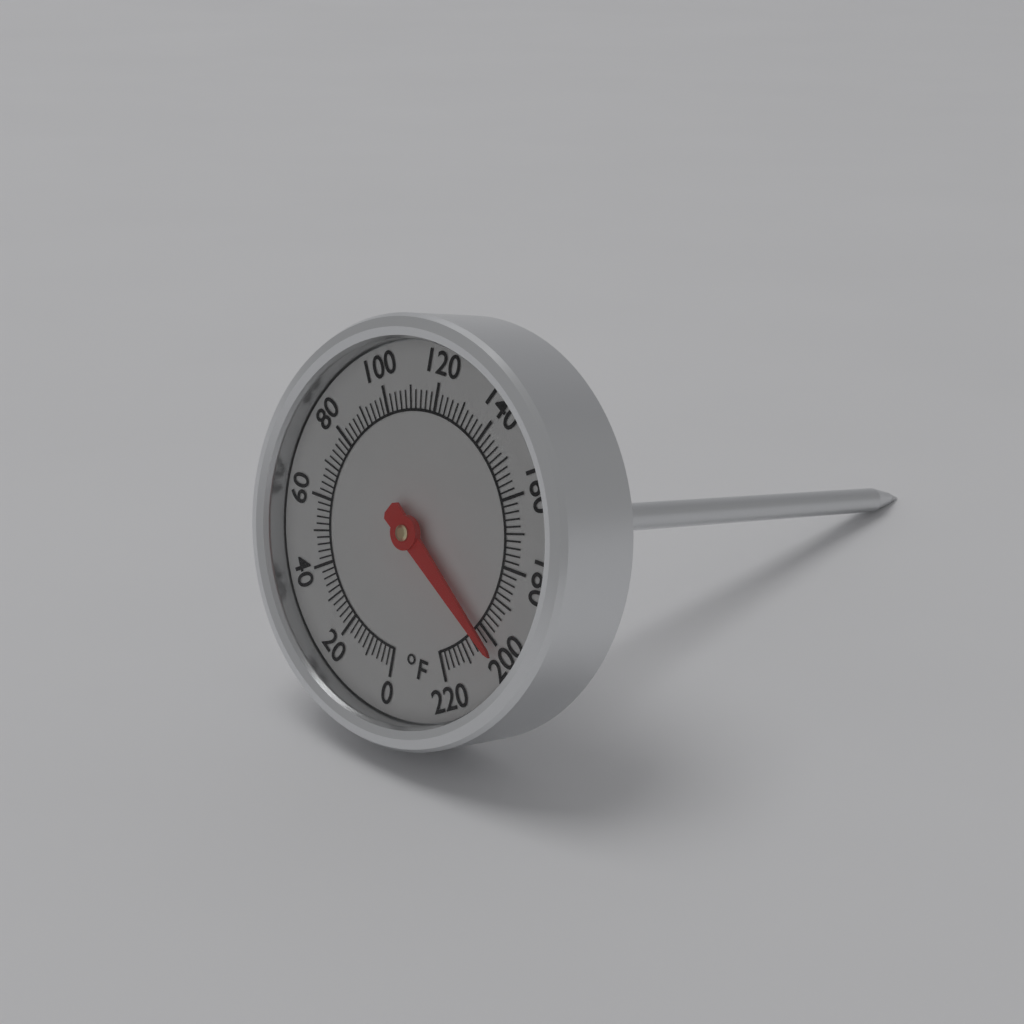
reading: 202 °F
